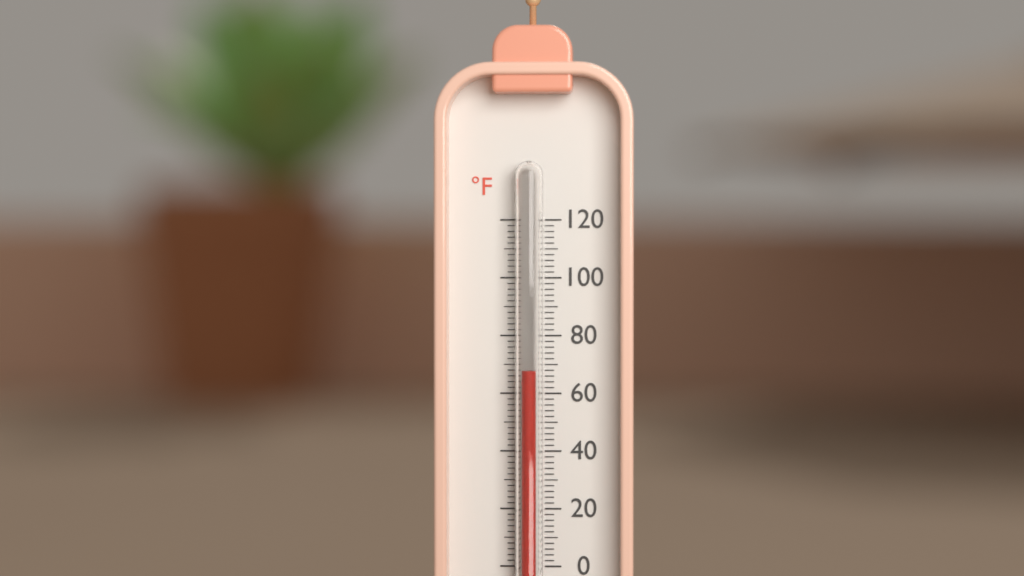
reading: 68 °F
